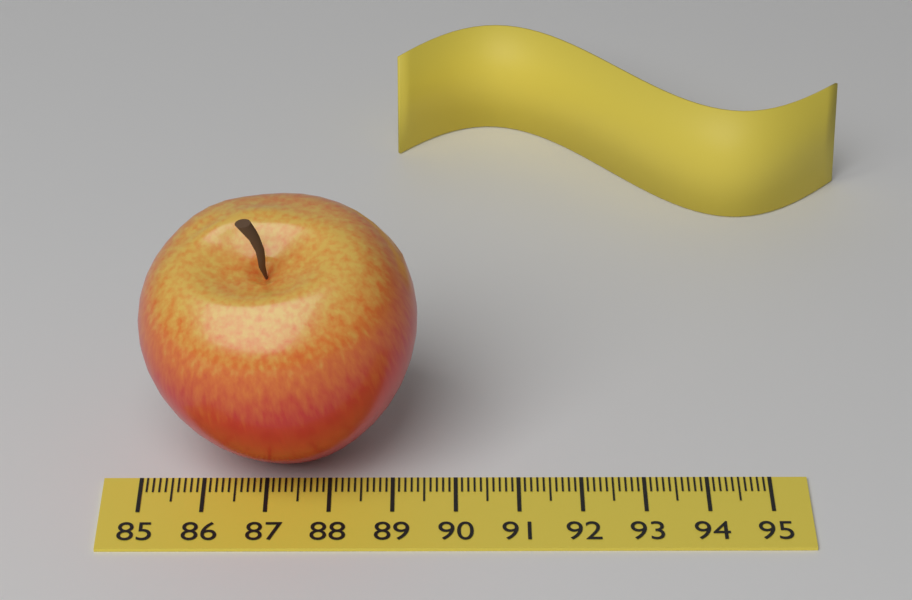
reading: 89.4 (no unit)
